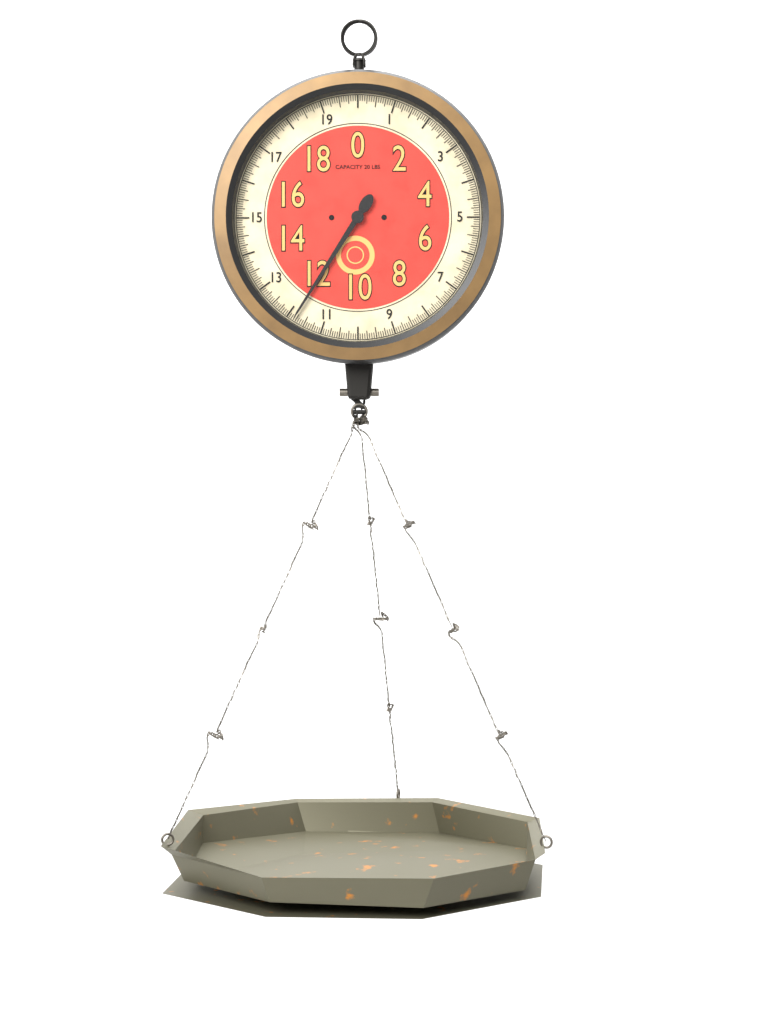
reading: 11.8125 lbs
